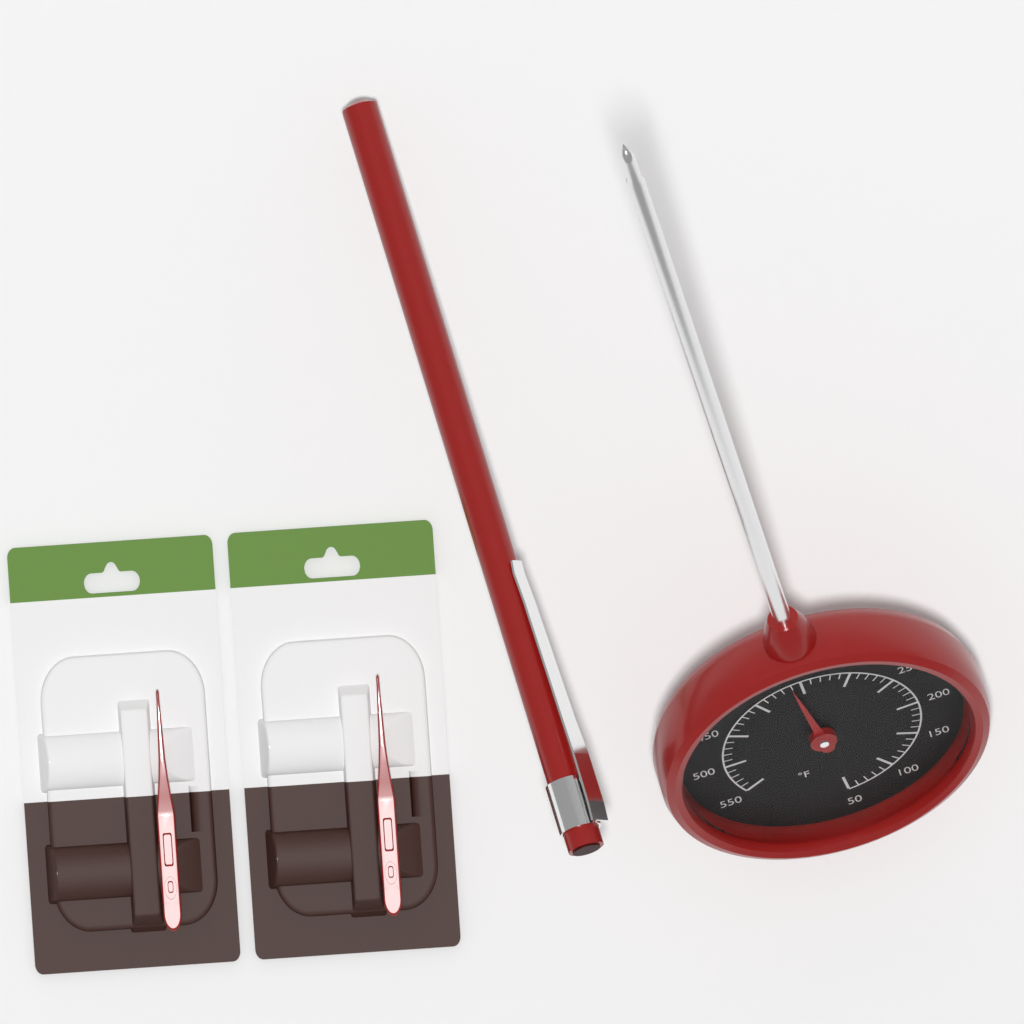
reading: 360 °F
